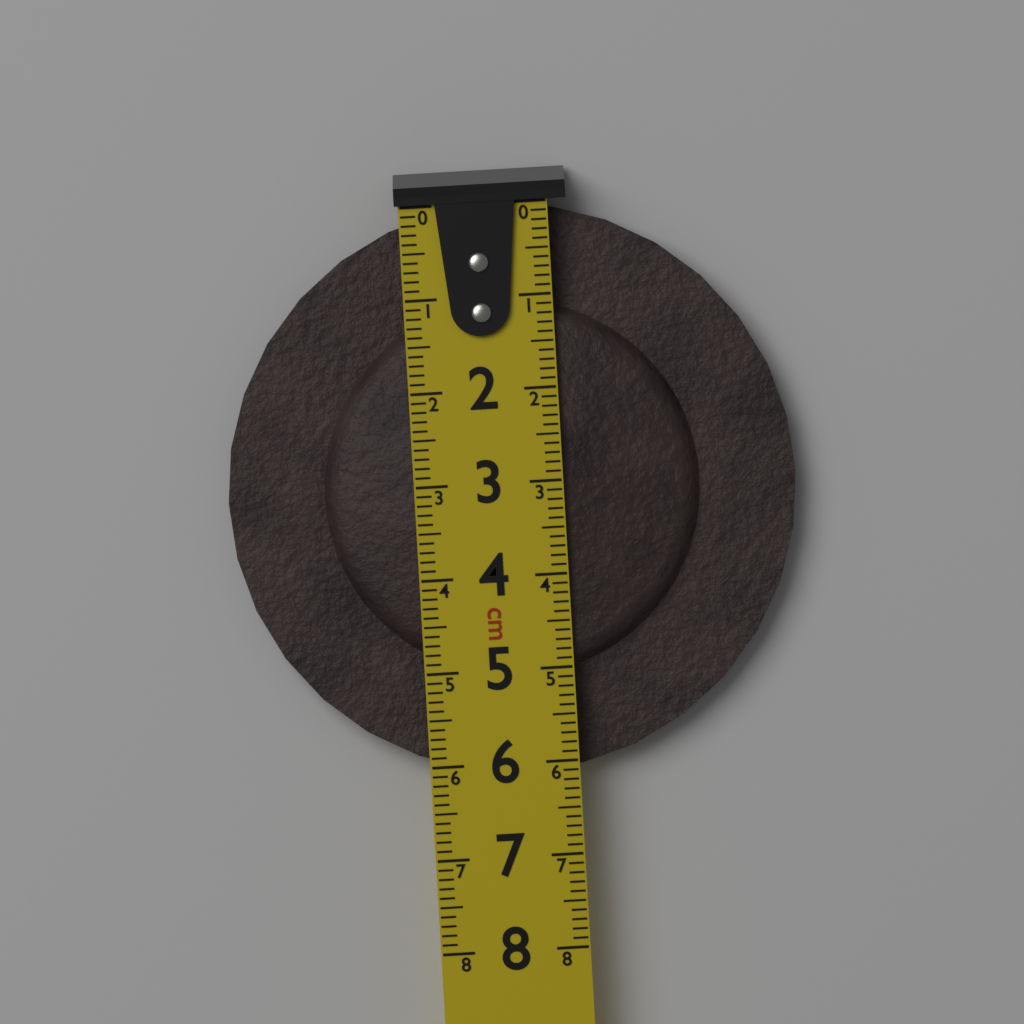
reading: 6.1 cm
